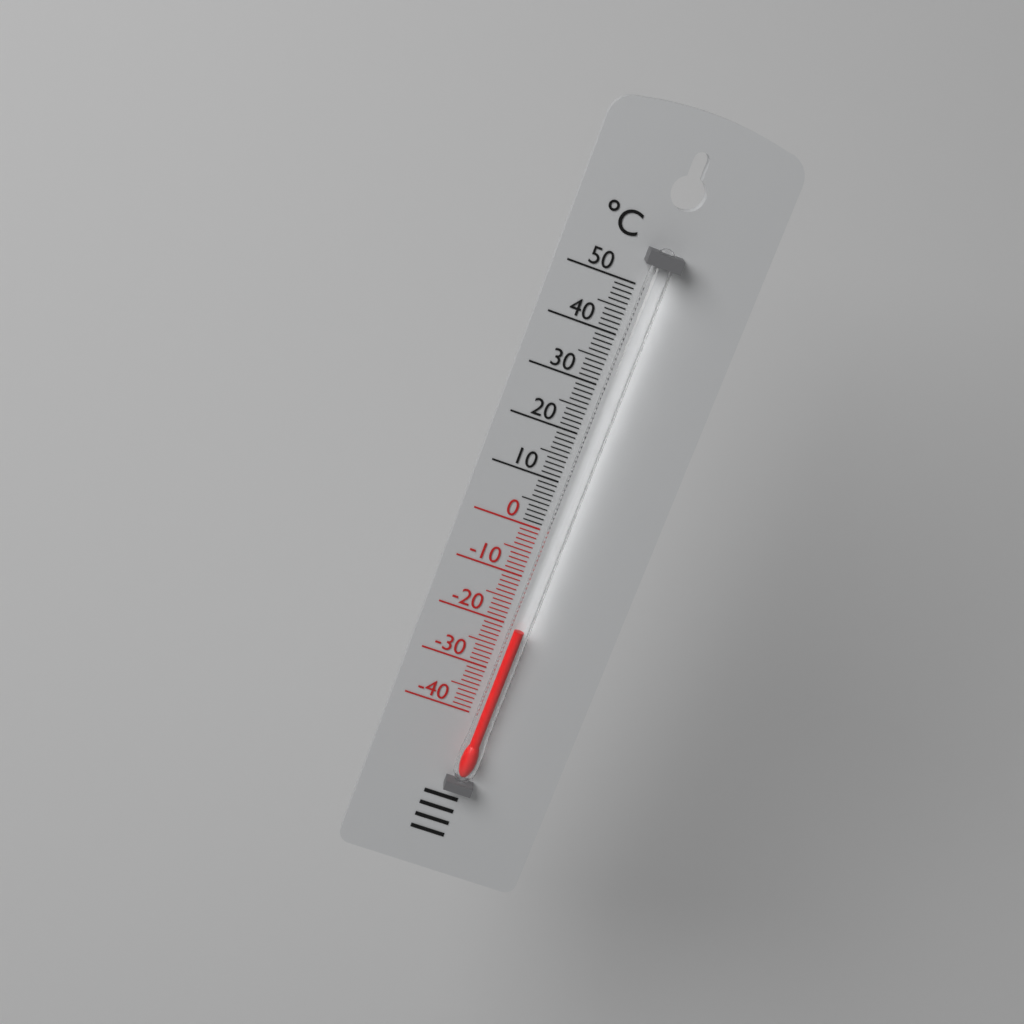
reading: -20 °C
